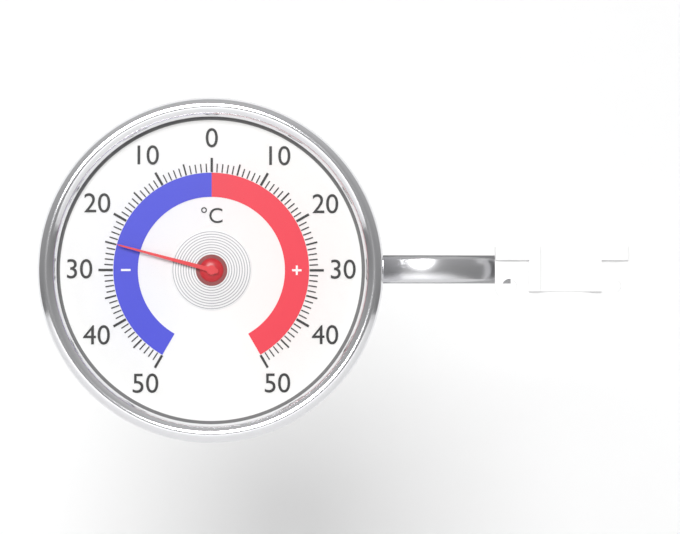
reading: -25 °C
